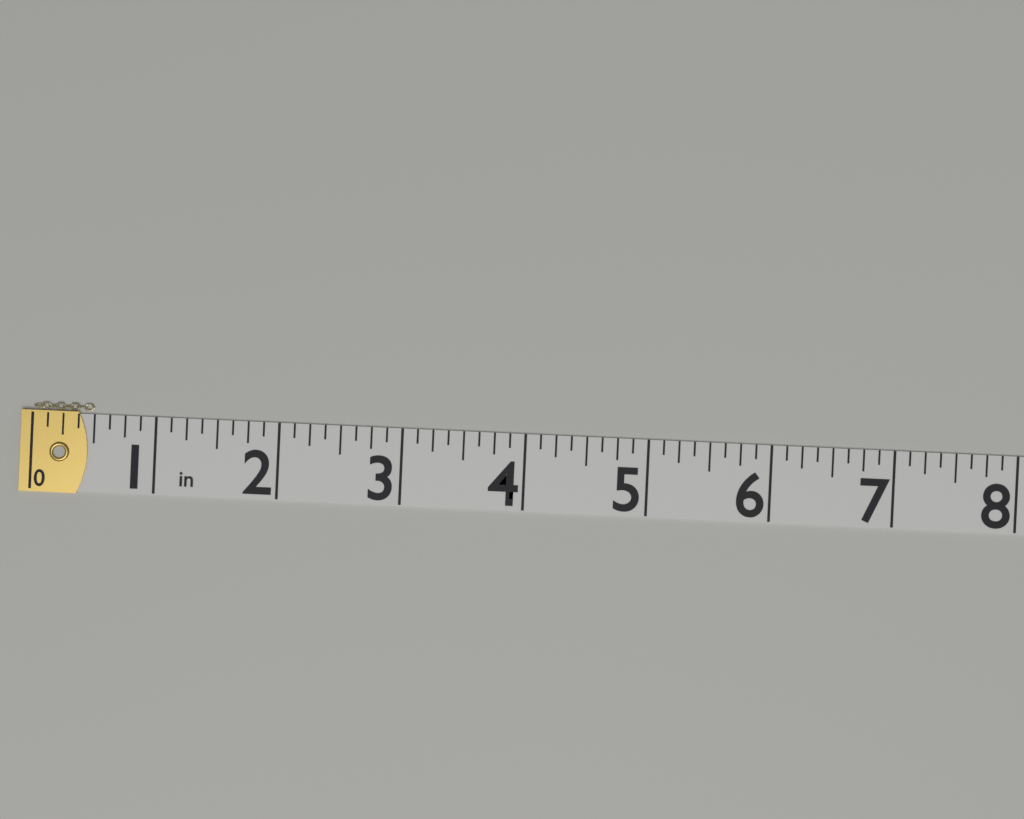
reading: 0.500 in
